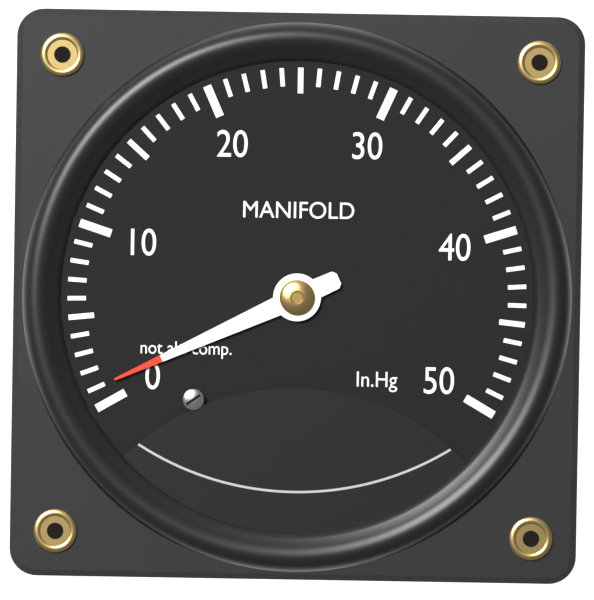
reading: 1 inHg
